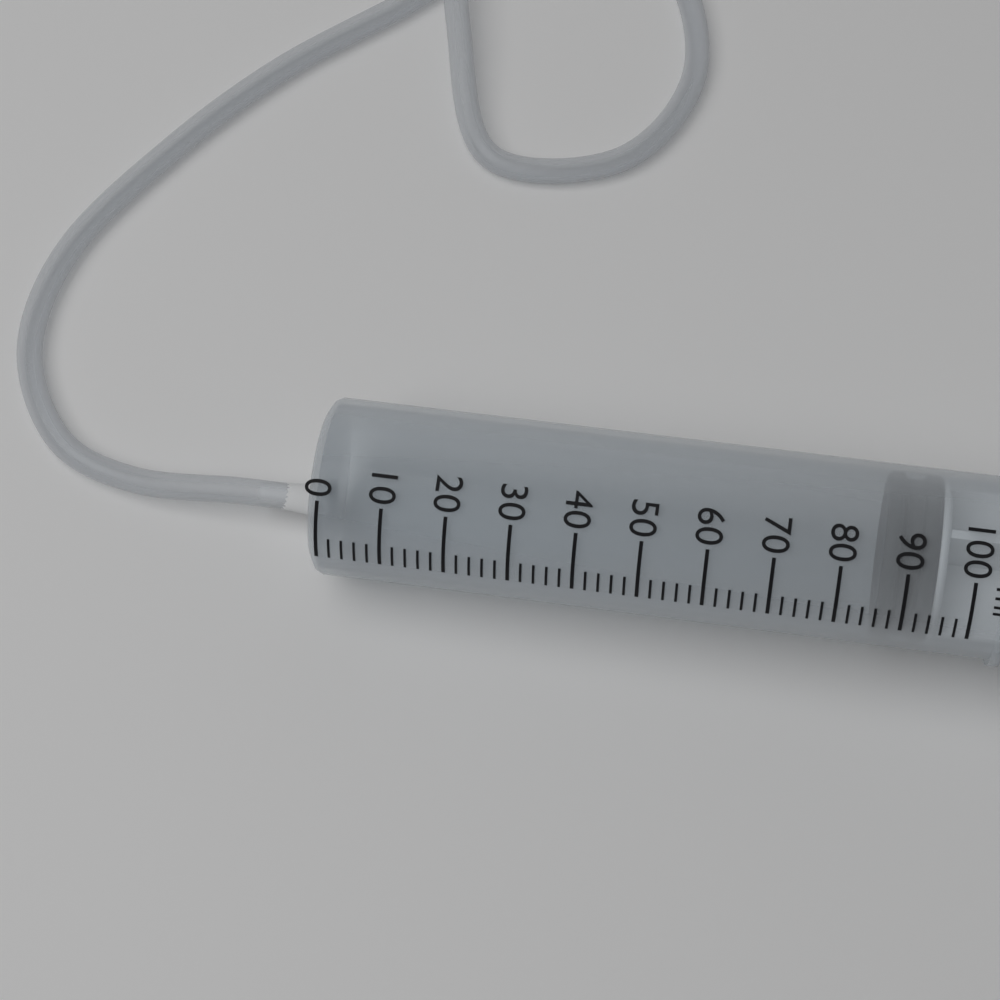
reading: 86 ml
